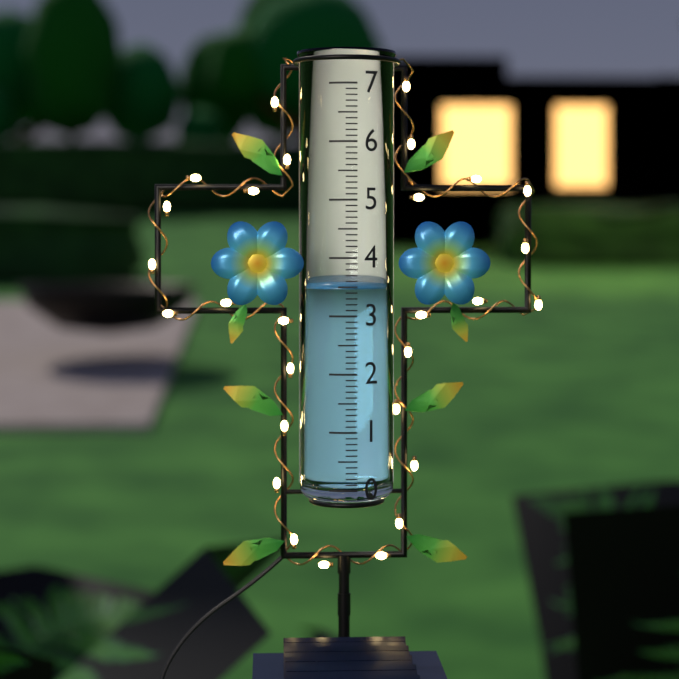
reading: 3.5 (no unit)
